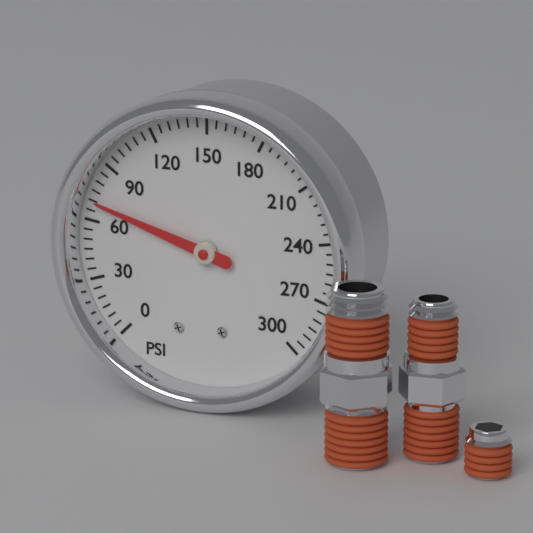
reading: 70 psi
